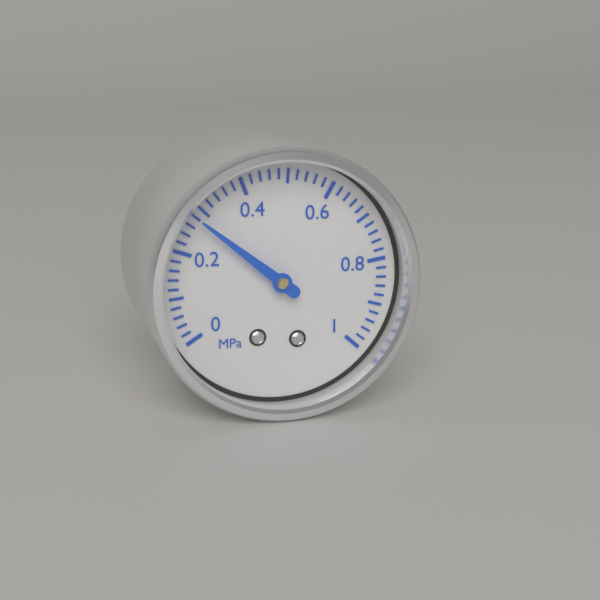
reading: 0.28 MPa
